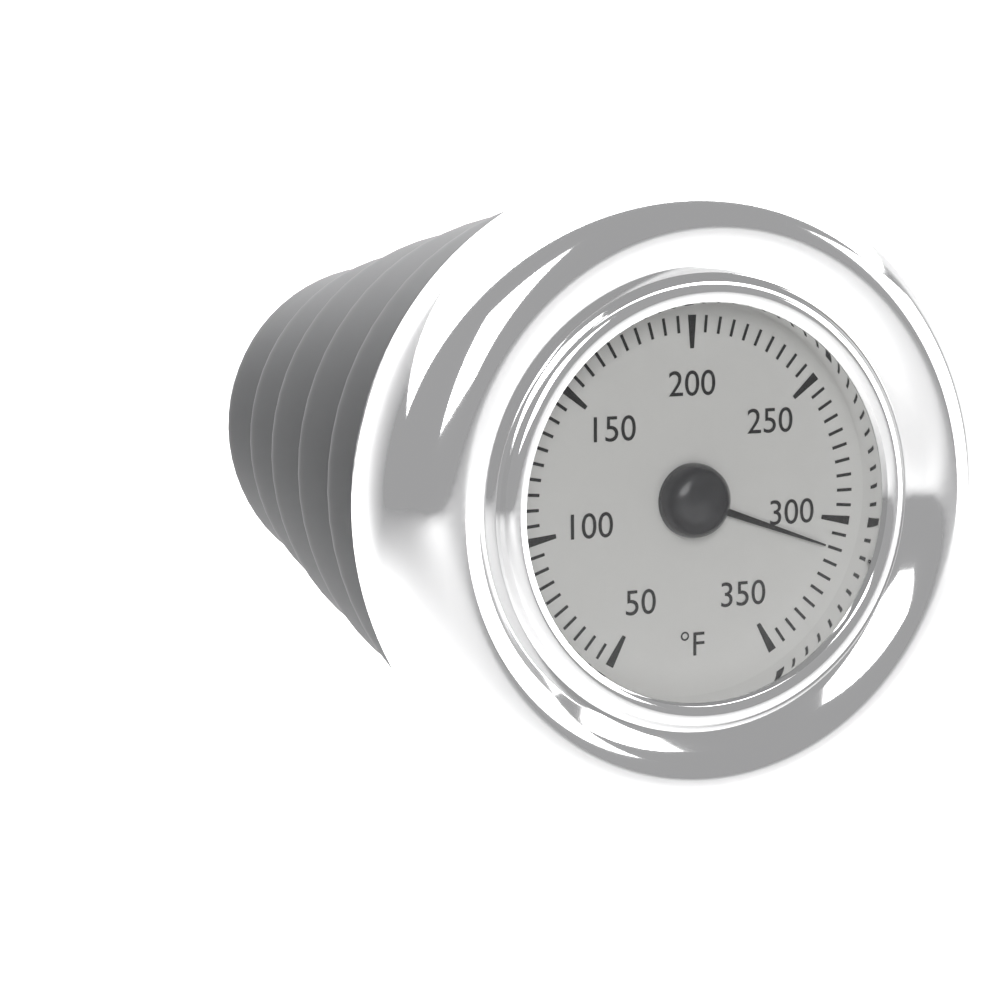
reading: 310 °F
